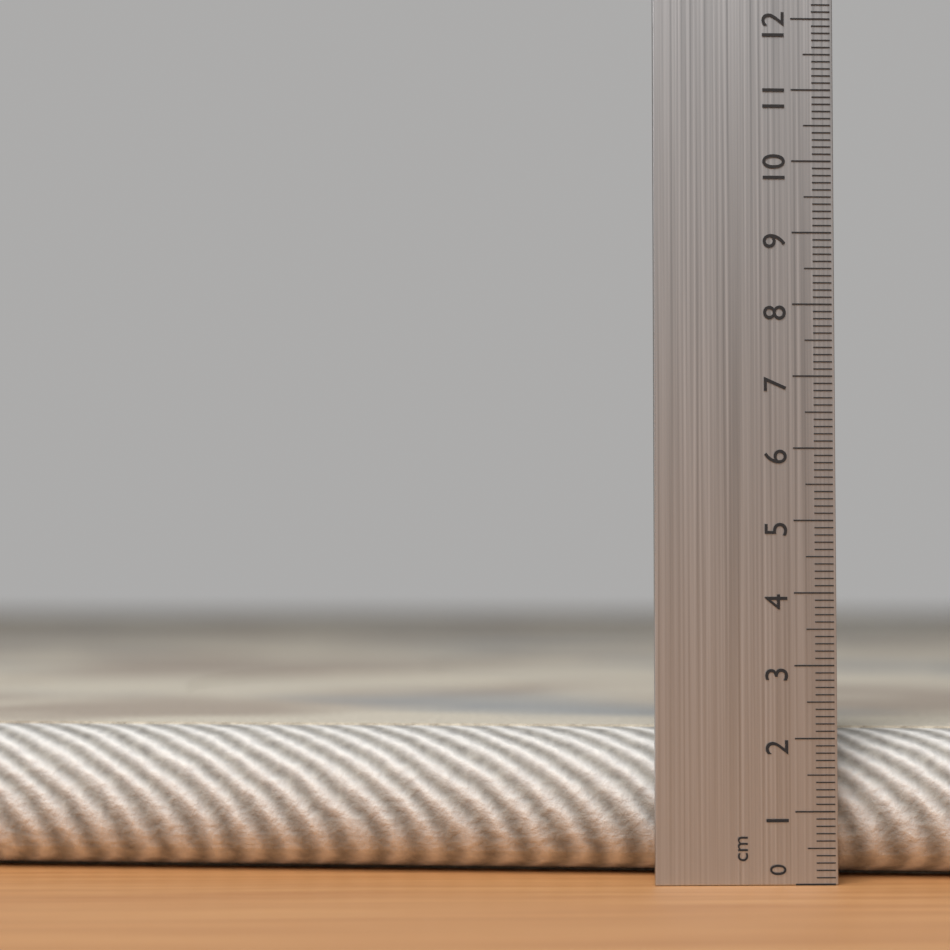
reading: 2.1 cm
